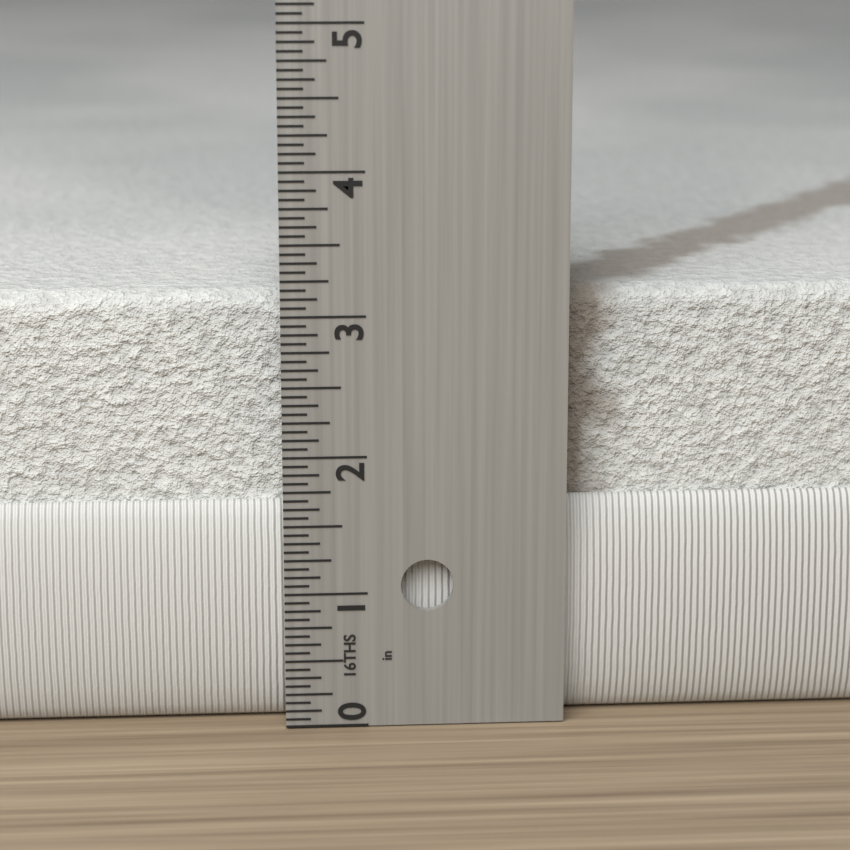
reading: 3.1250 in
